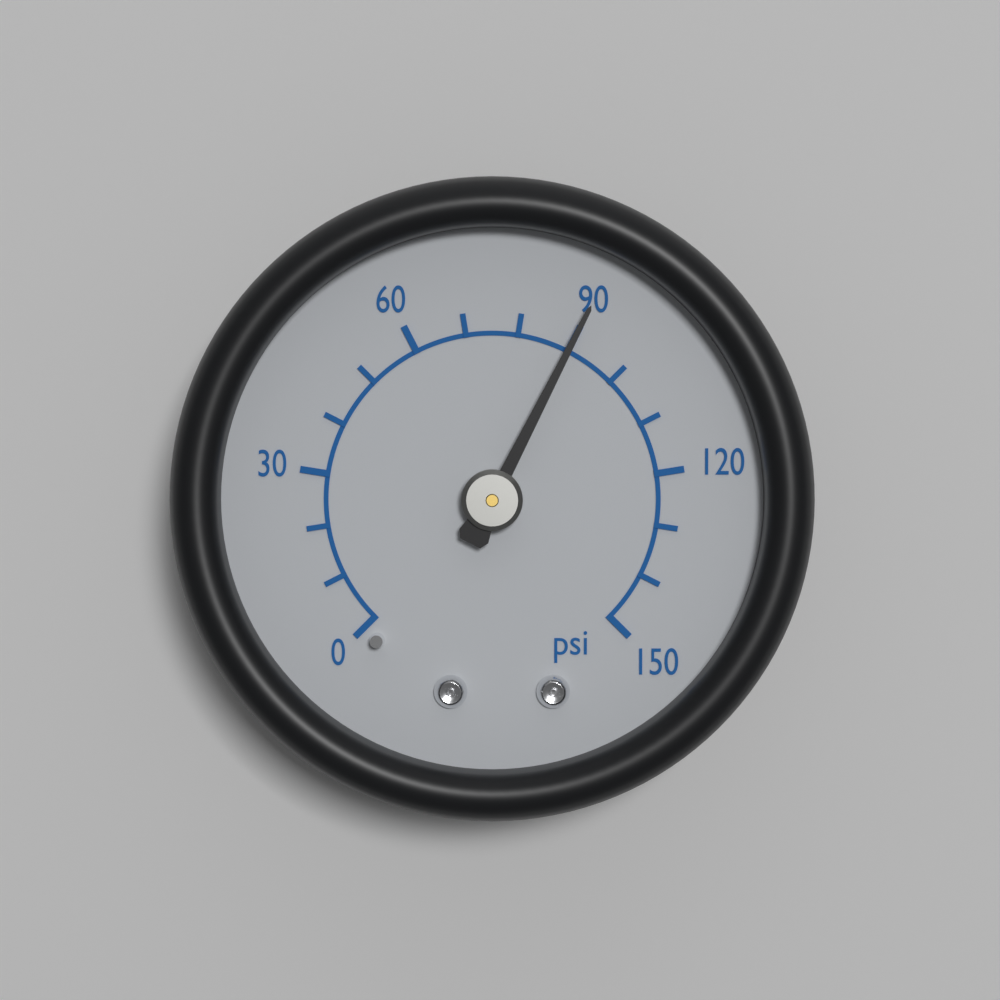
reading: 90 psi
